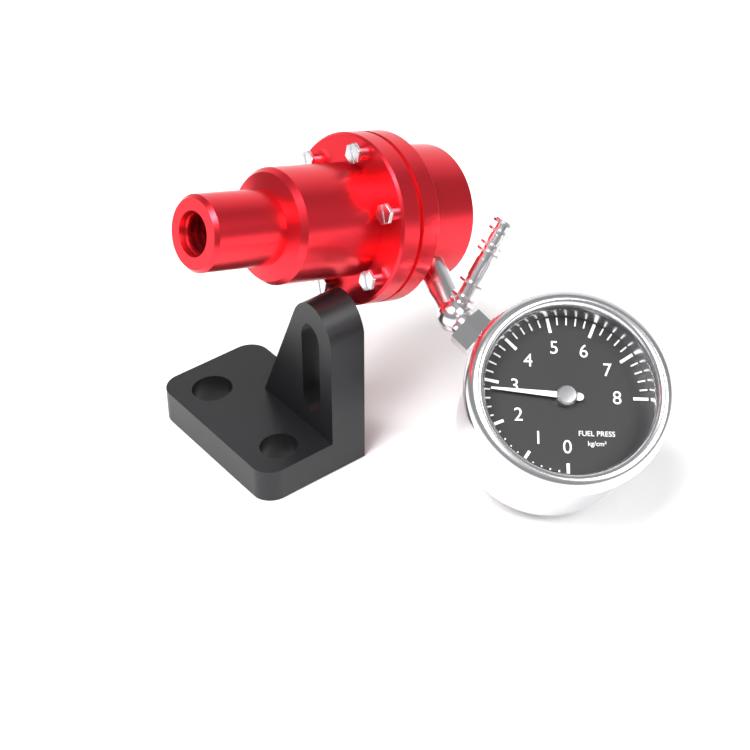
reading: 2.8 kg/cm²
